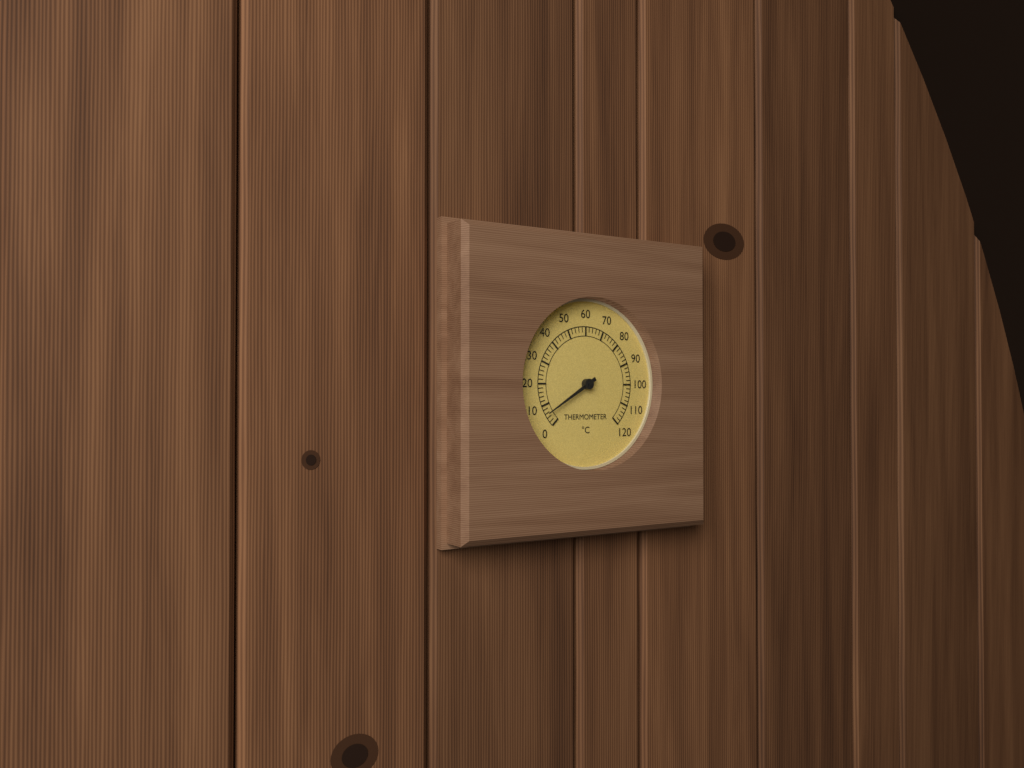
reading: 6 °C
